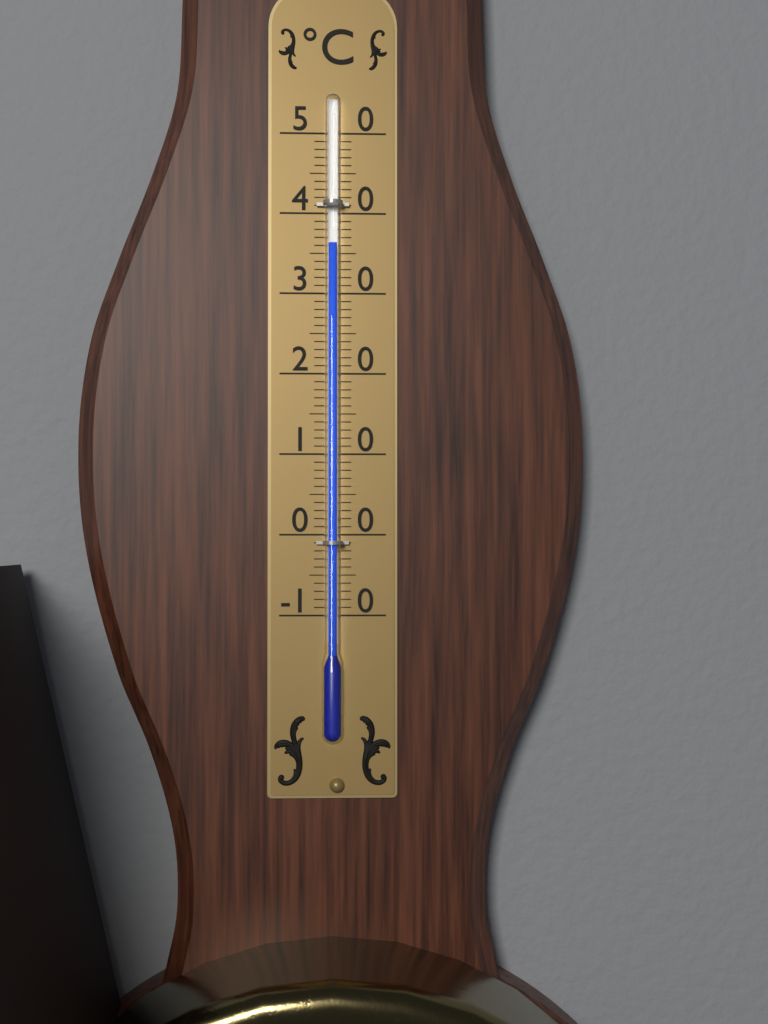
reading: 36 °C
